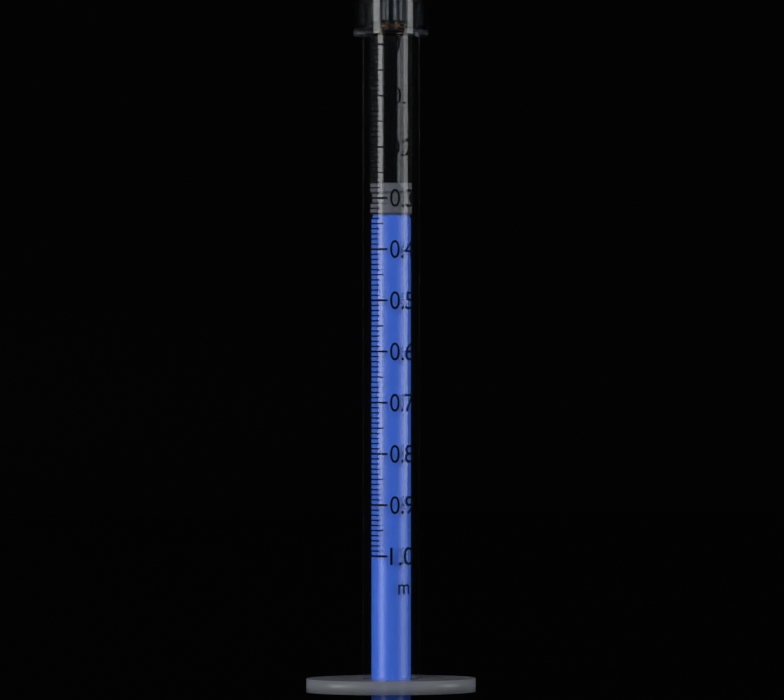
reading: 0.27 ml
